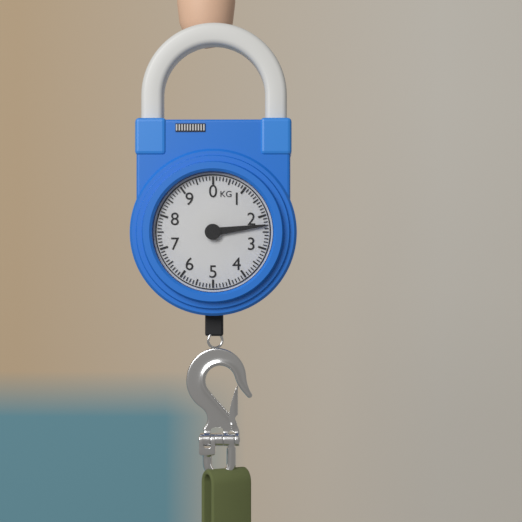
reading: 2.3 kg
